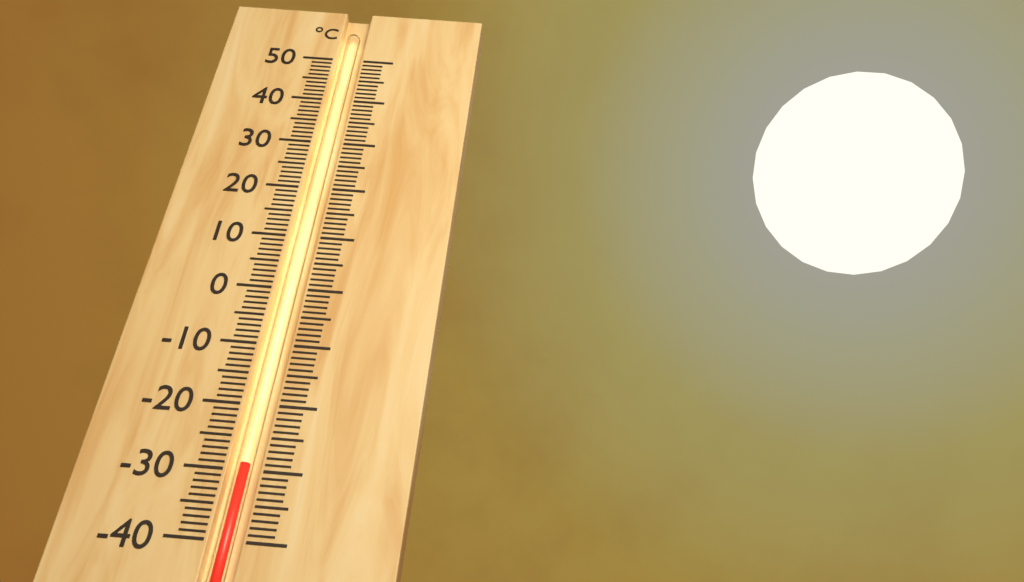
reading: -29 °C
